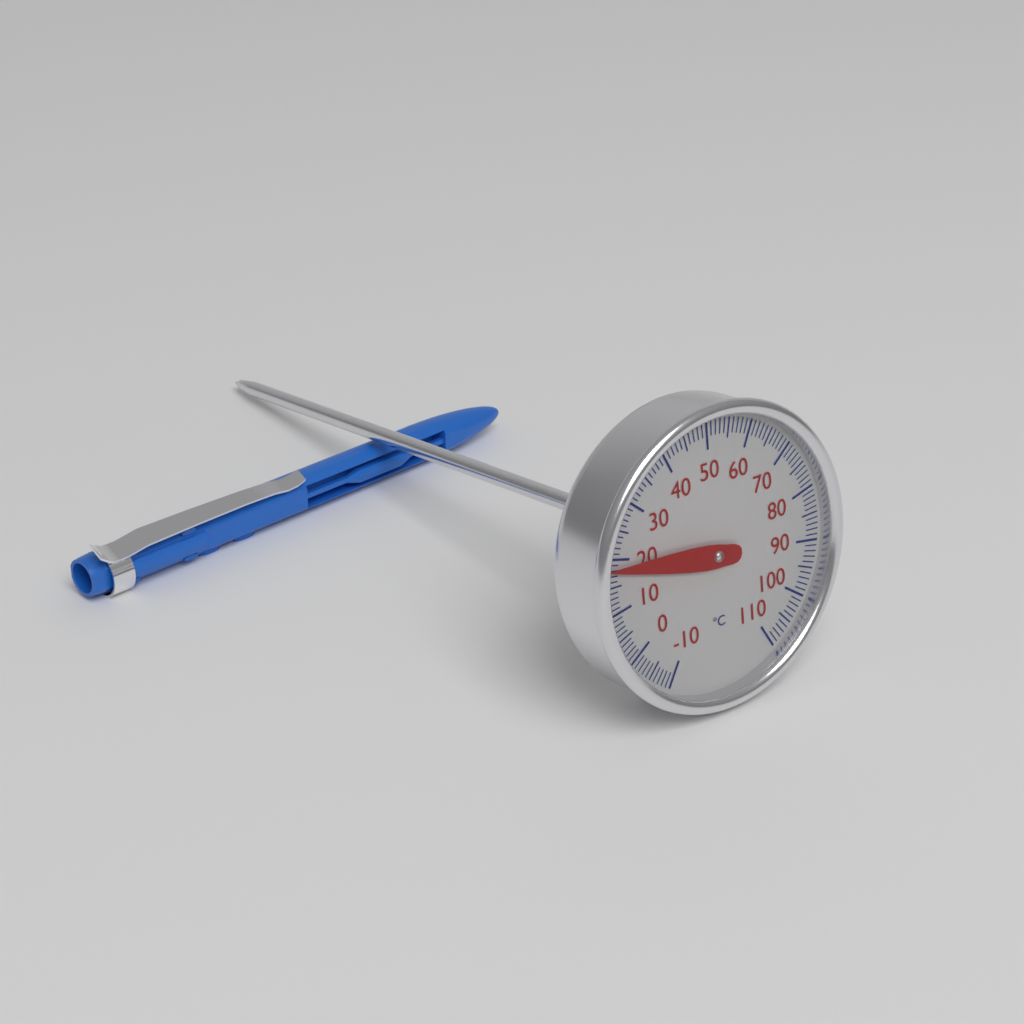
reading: 18 °C
